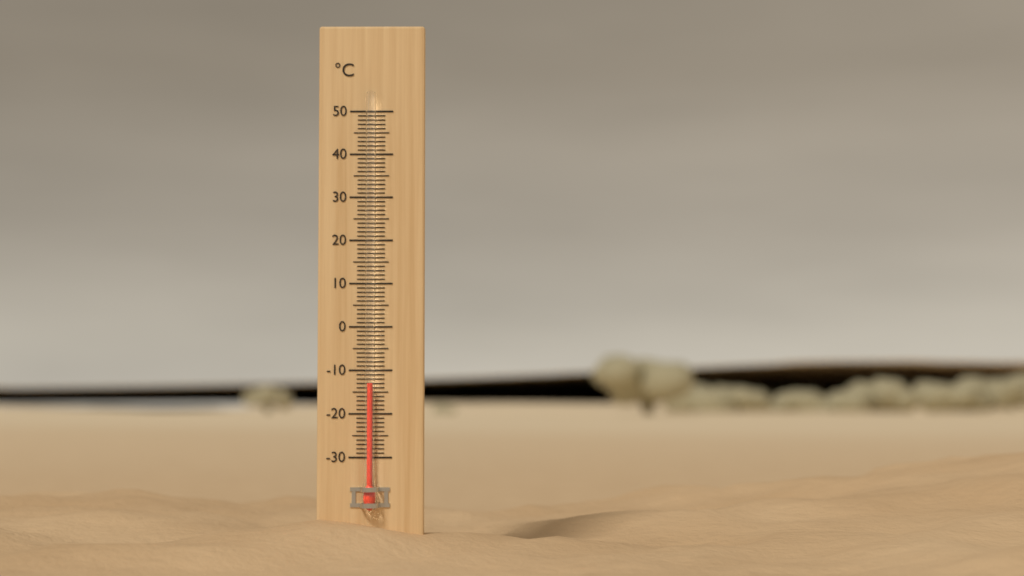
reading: -13 °C
